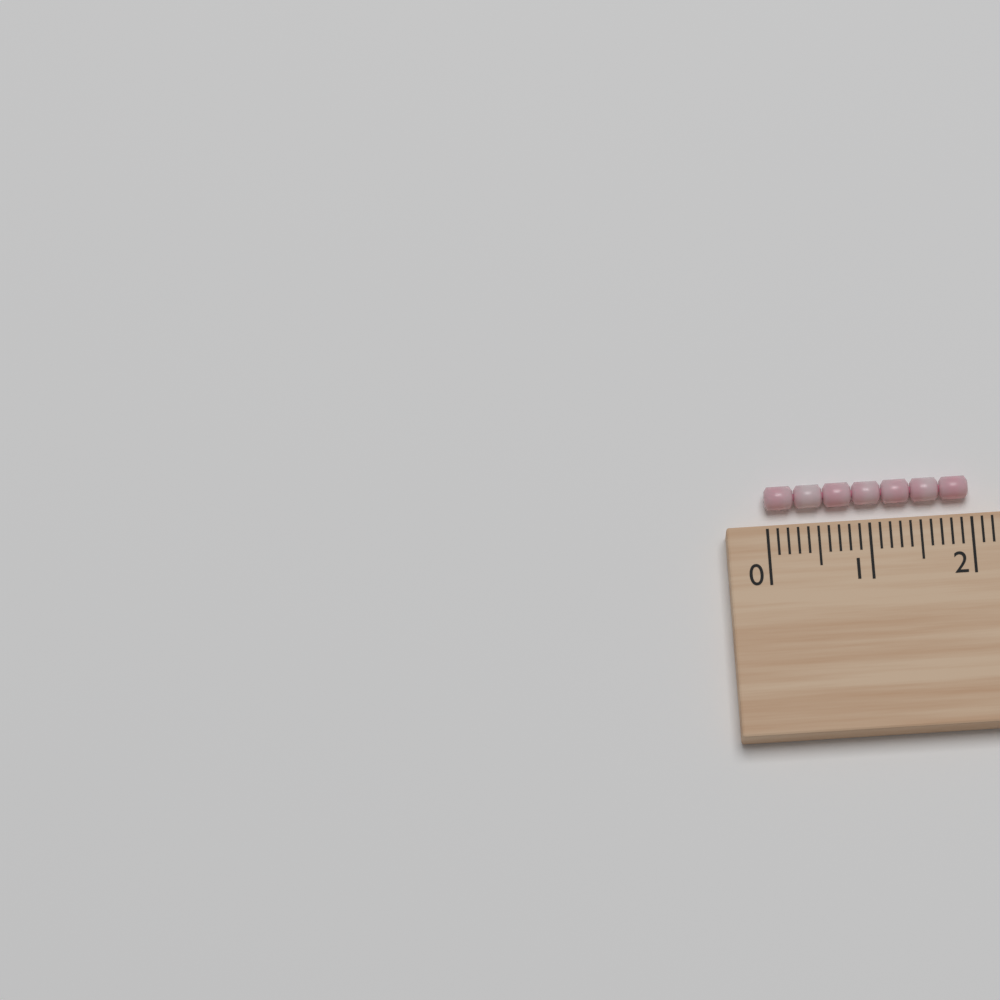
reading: 2.0 cm
